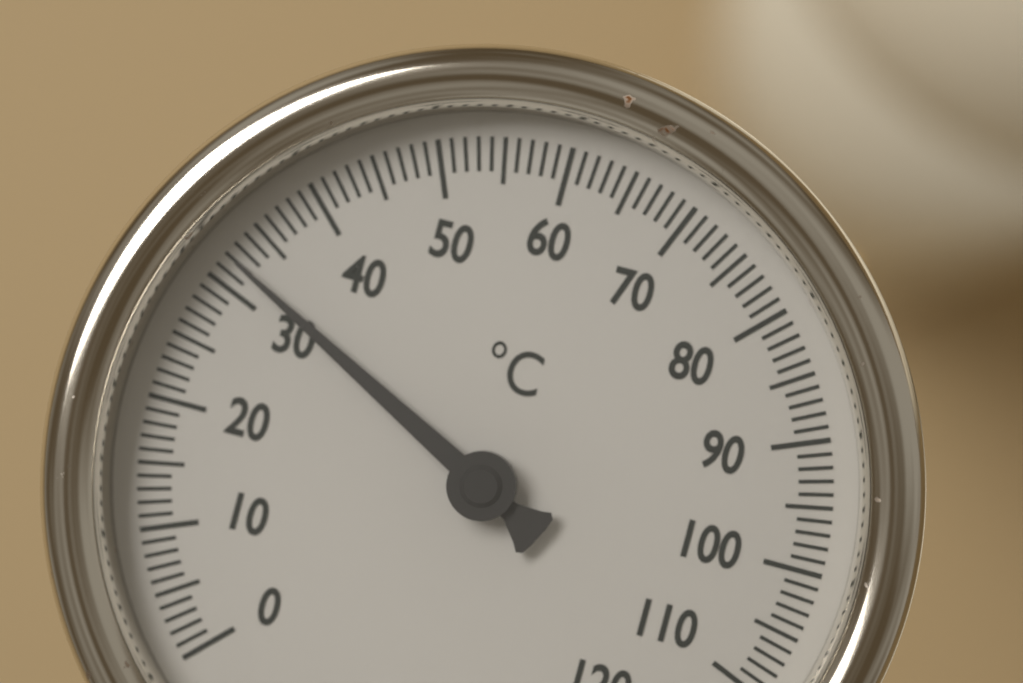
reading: 32 °C
